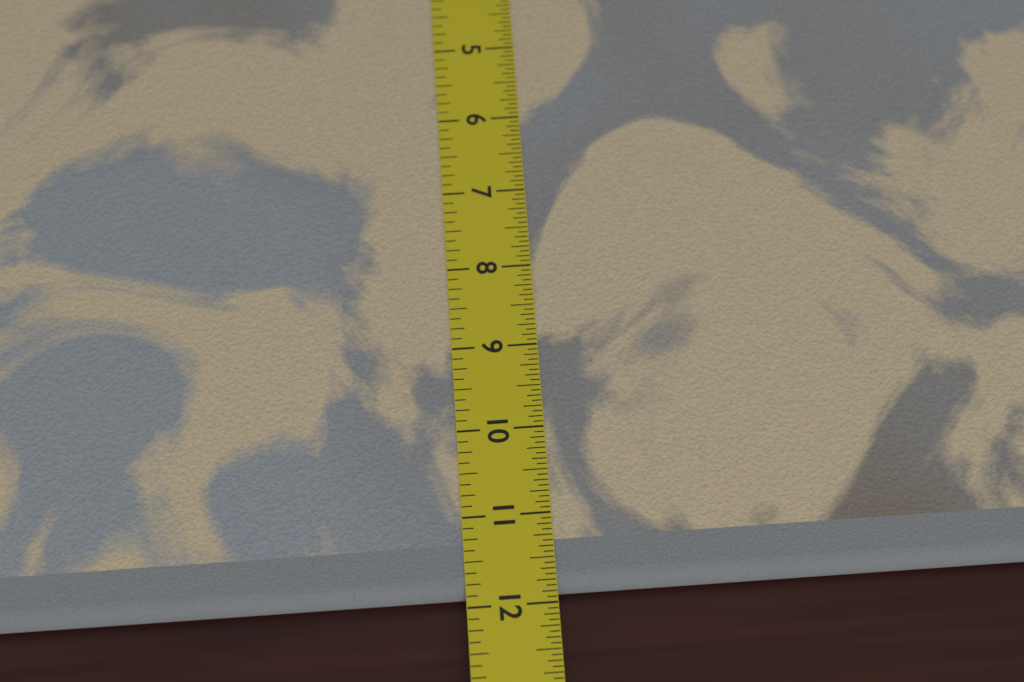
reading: 11.8750 in
